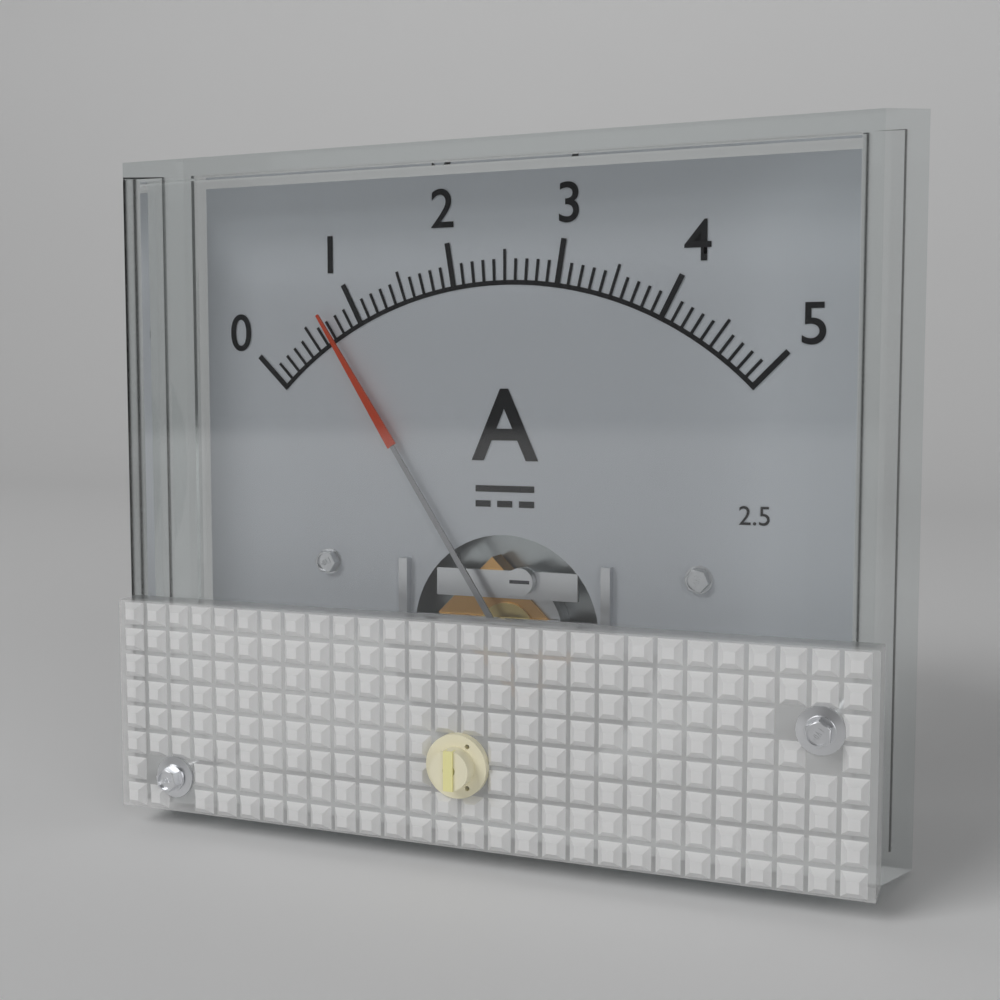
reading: 0.7 A
